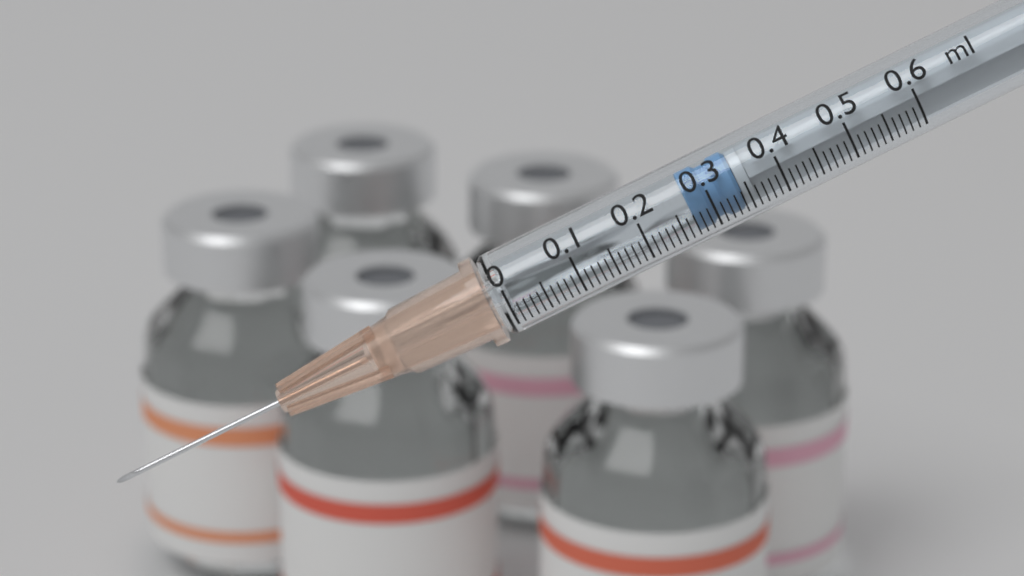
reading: 0.27 ml
